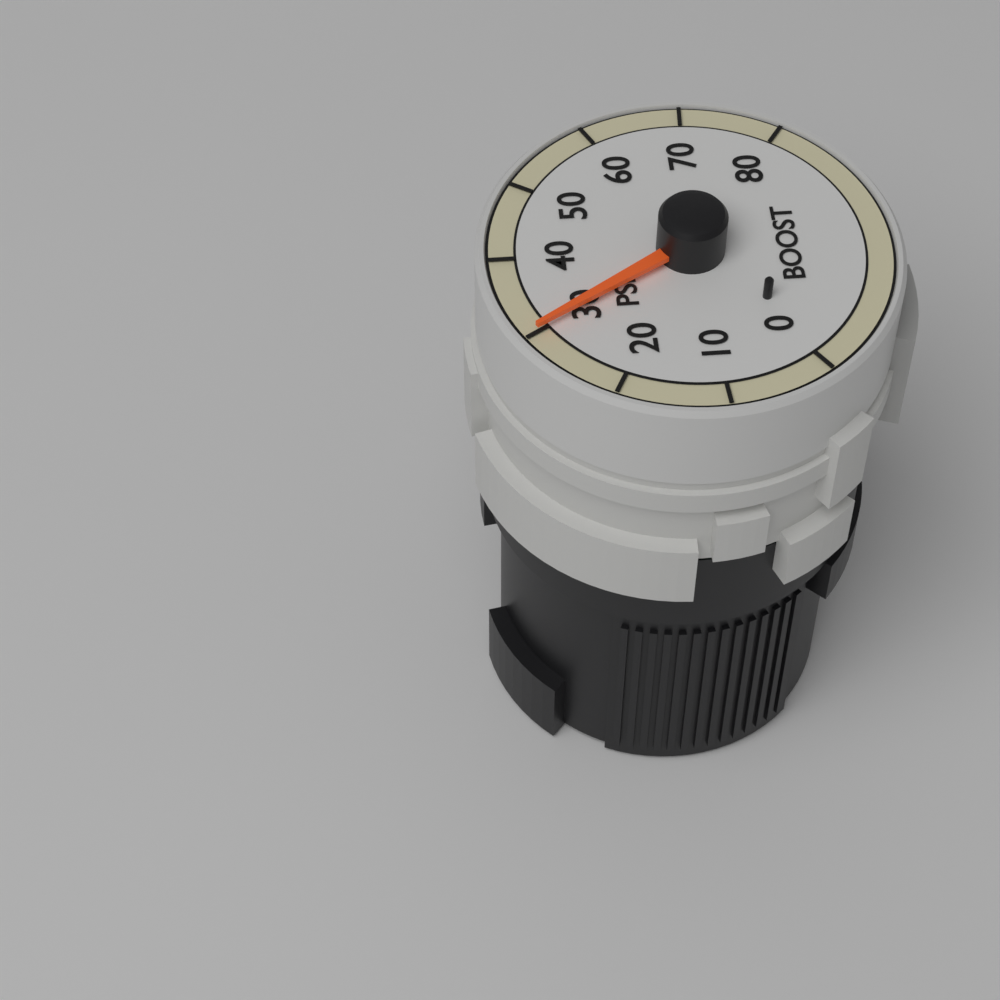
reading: 30 psi
